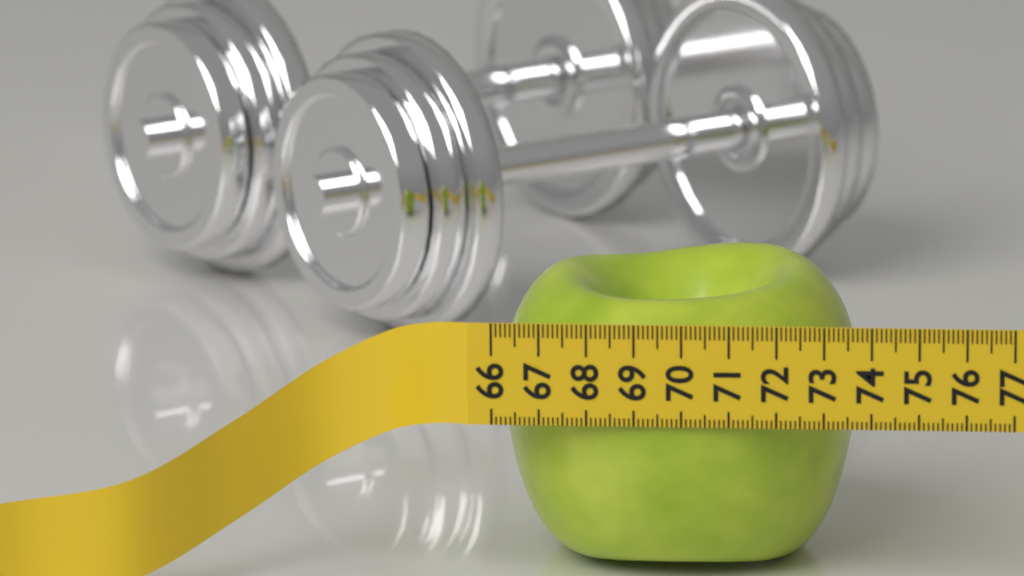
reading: 73.6 (no unit)
